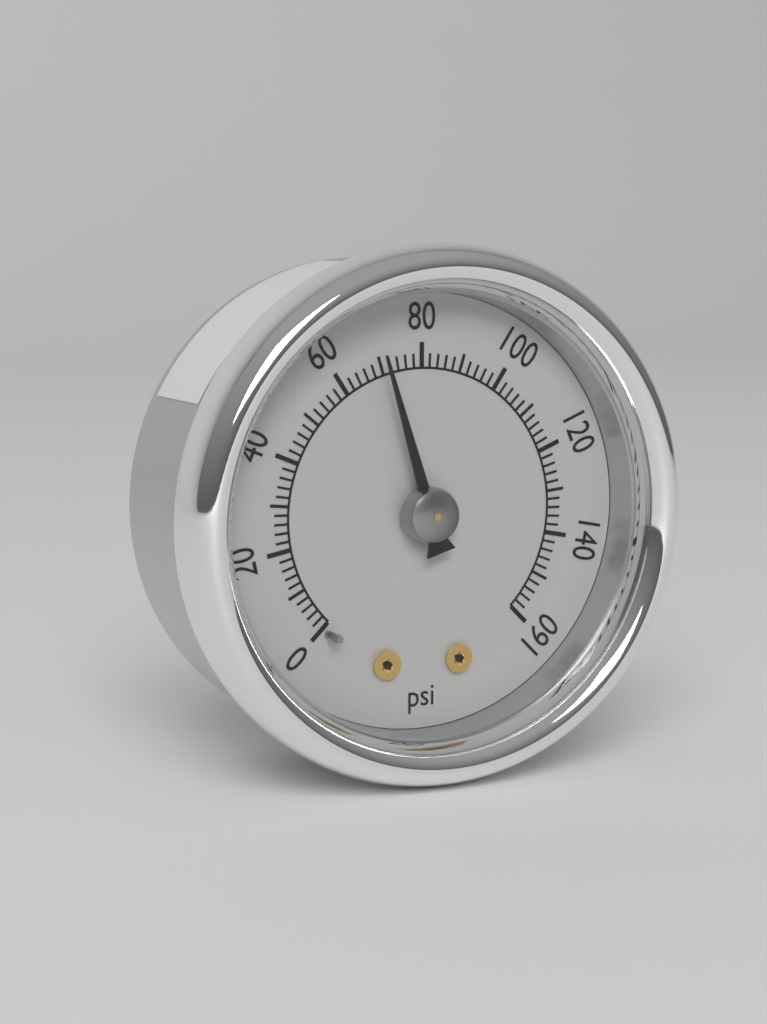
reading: 70 psi
